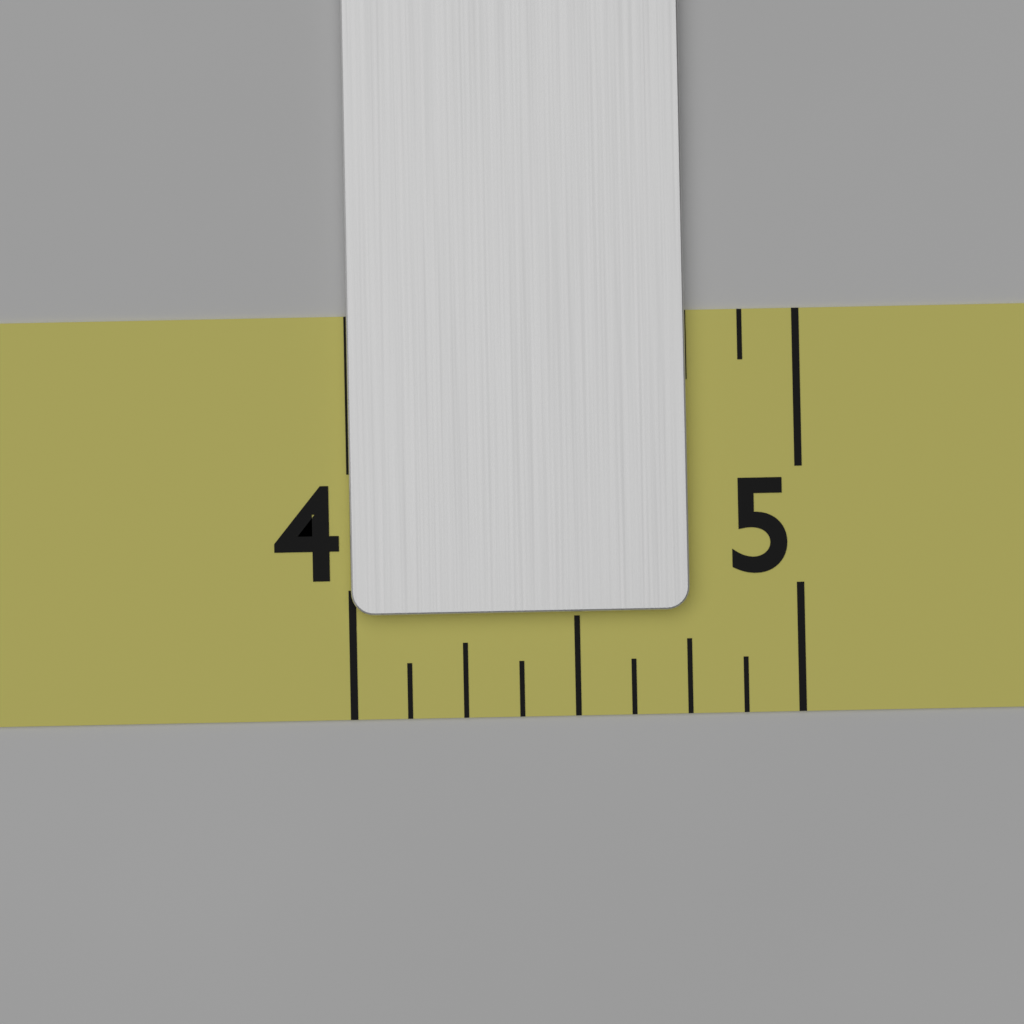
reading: 4.750 (no unit)
